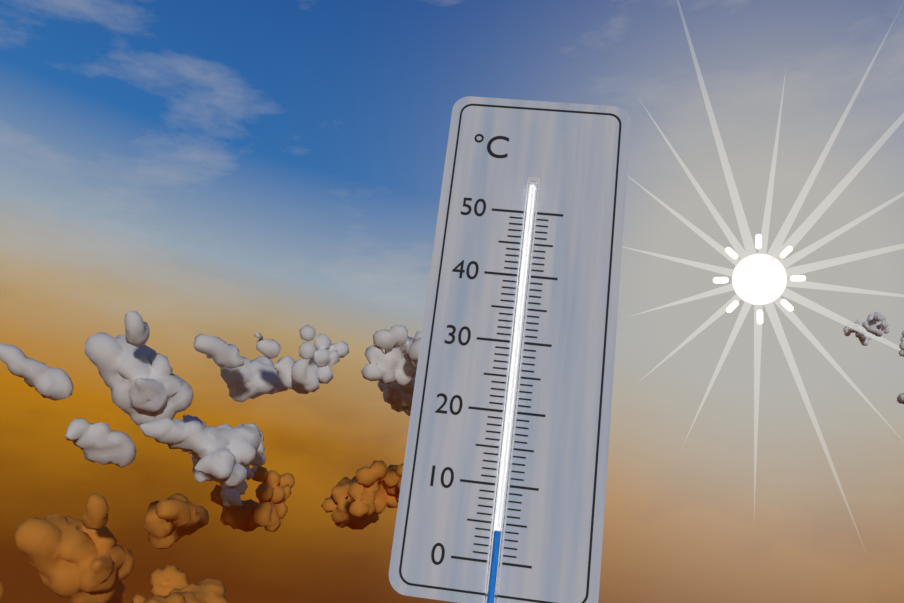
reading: 4 °C
